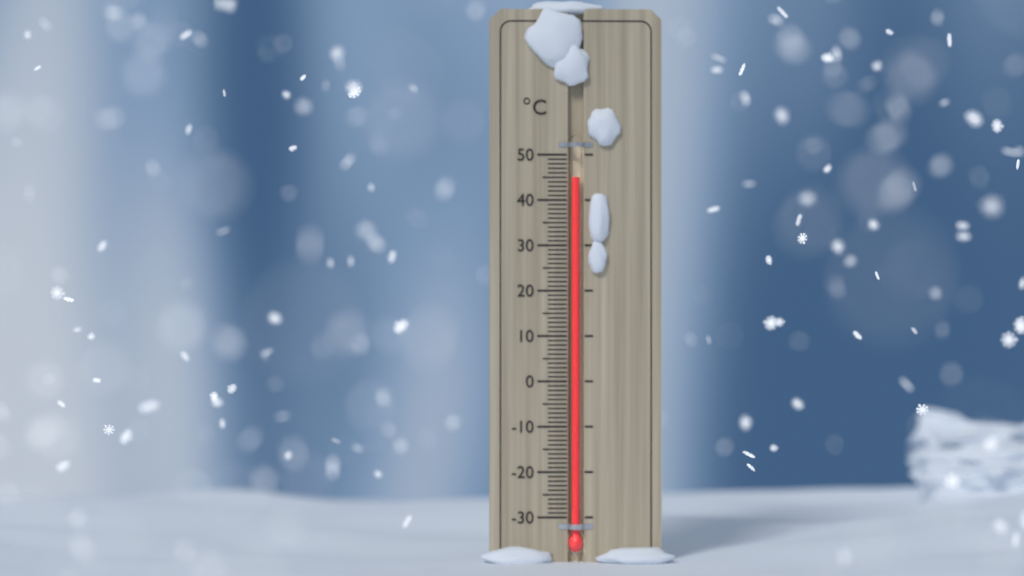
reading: 45 °C
